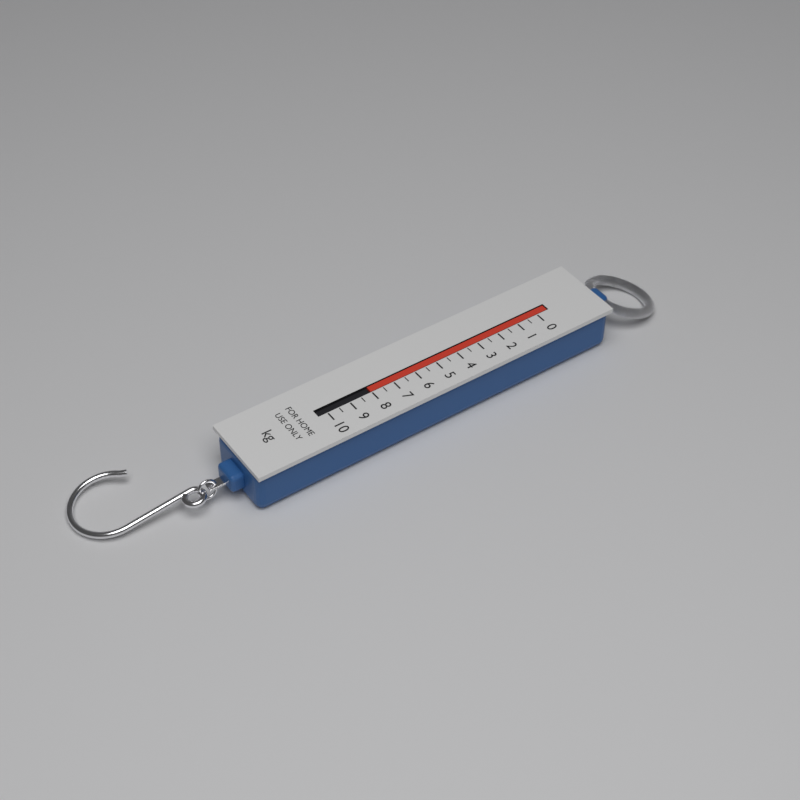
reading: 8.0 kg
